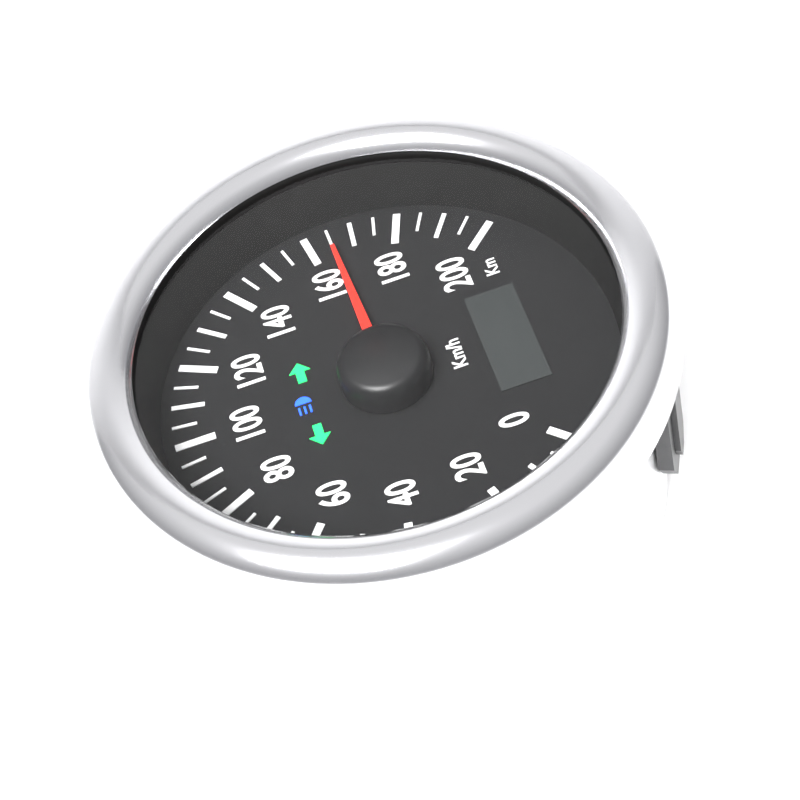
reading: 165 km/h
